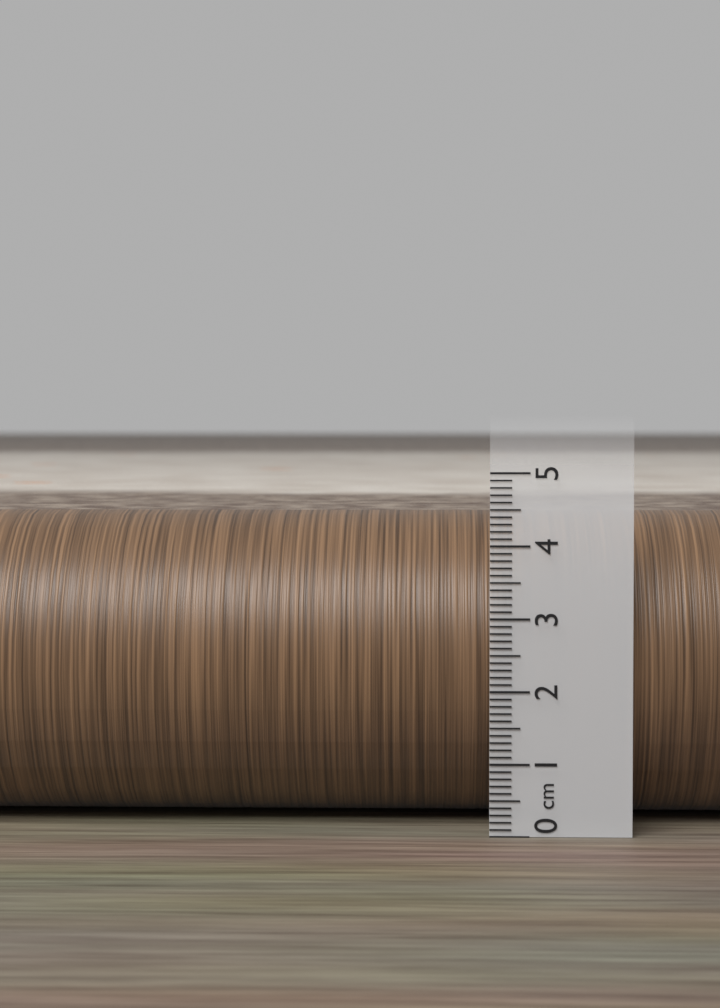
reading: 4.4 cm
